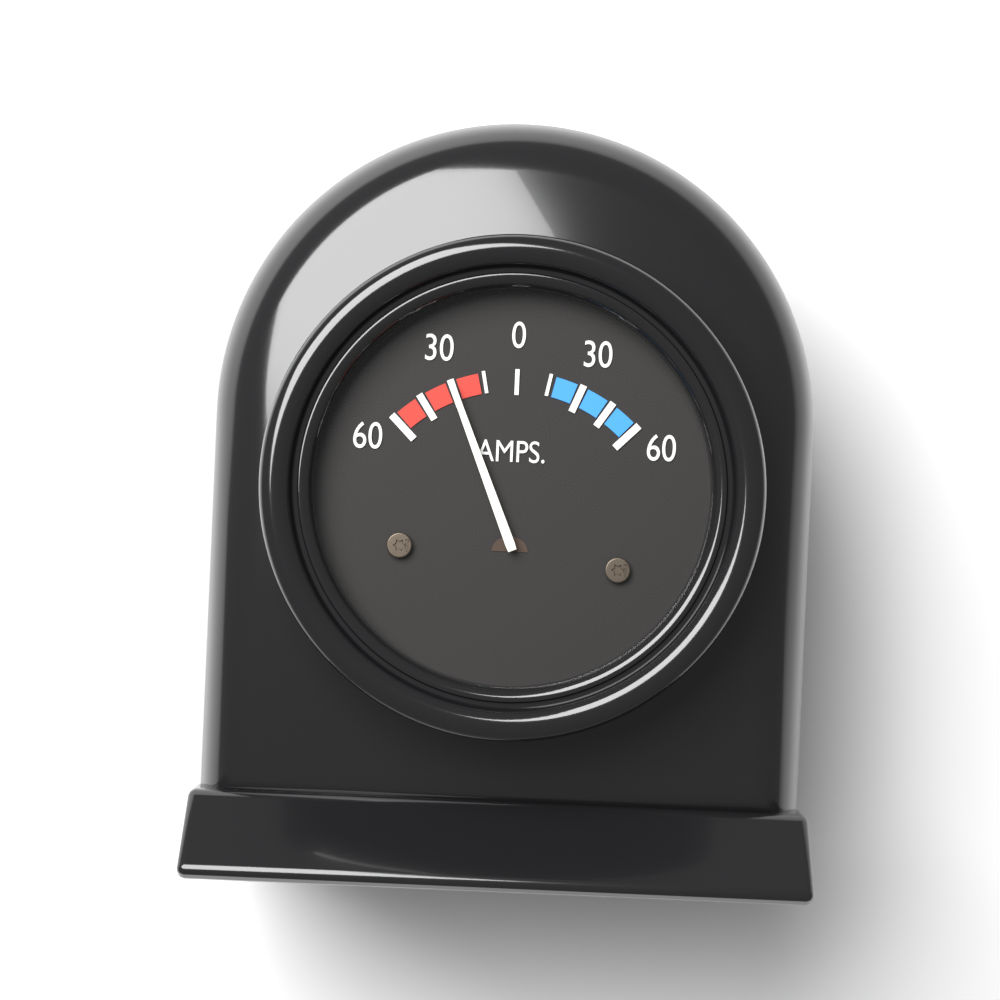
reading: -30 A
